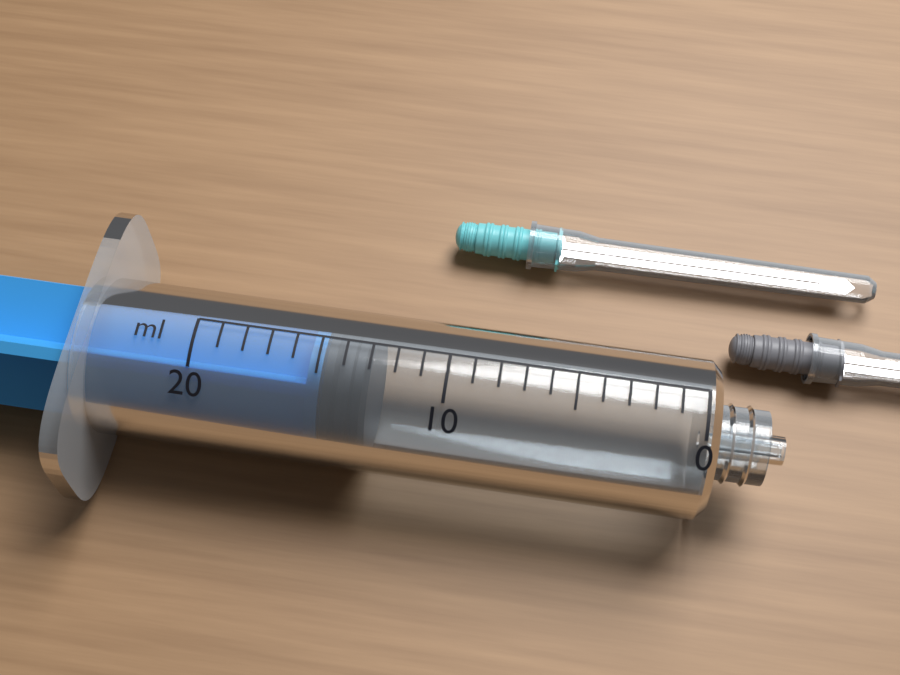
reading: 13 ml
